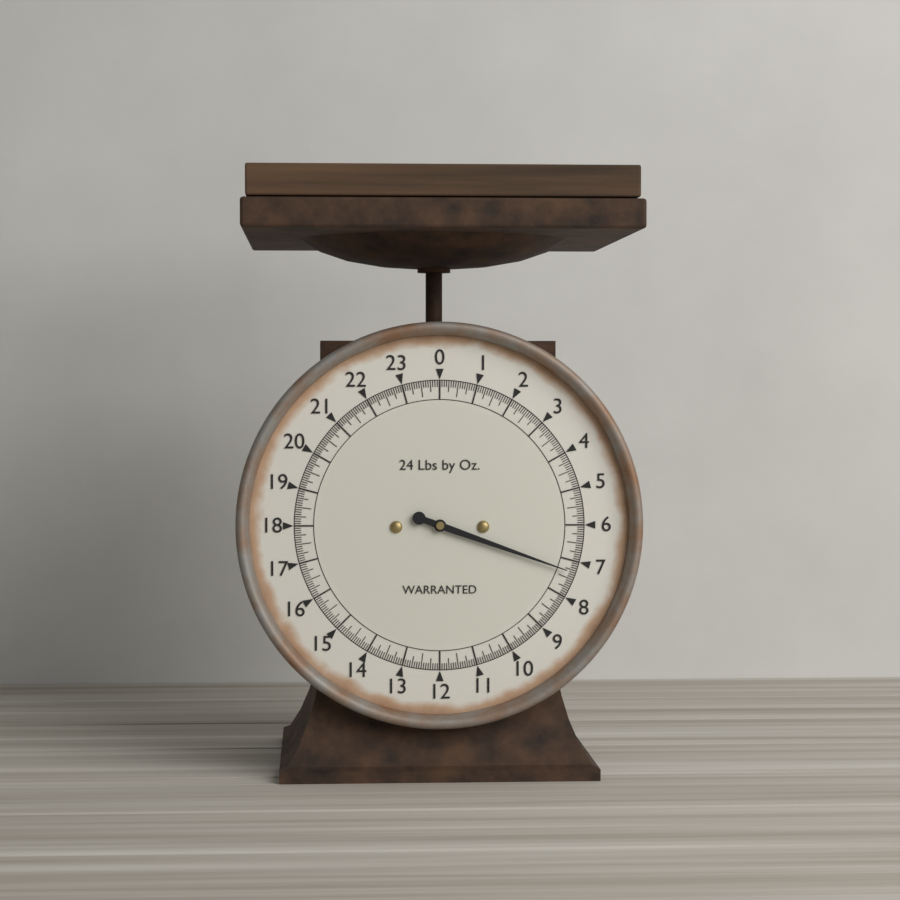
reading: 7.3125 lb
